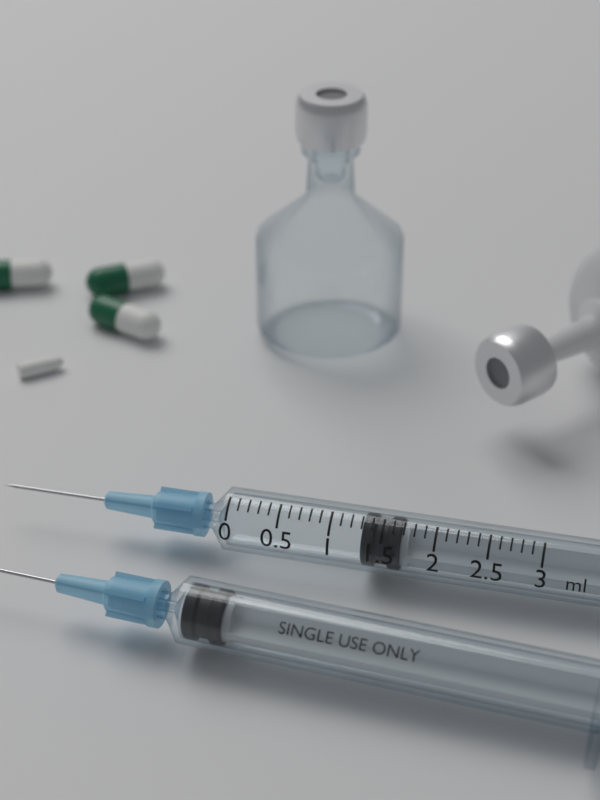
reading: 1.3 ml
